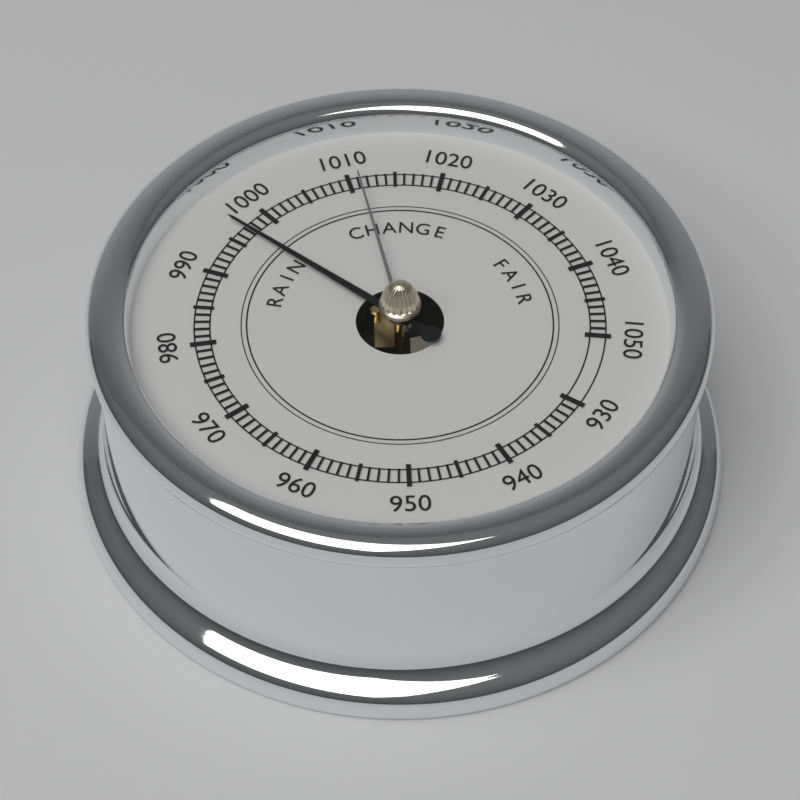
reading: 997 (no unit)
